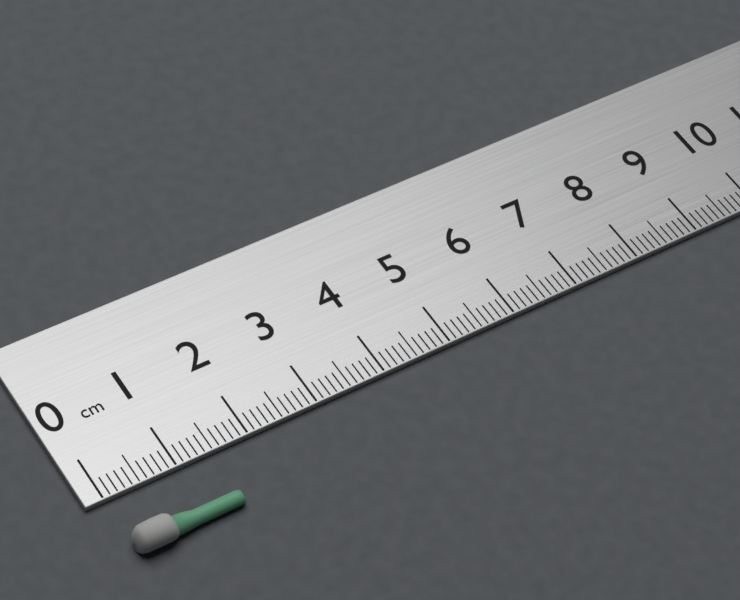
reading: 1.5 cm
